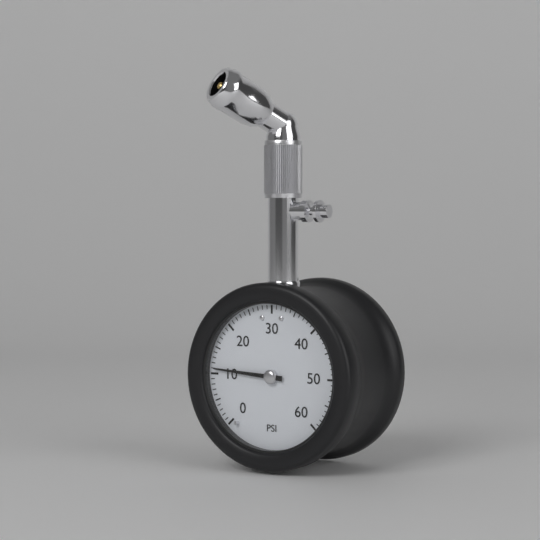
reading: 11 psi
